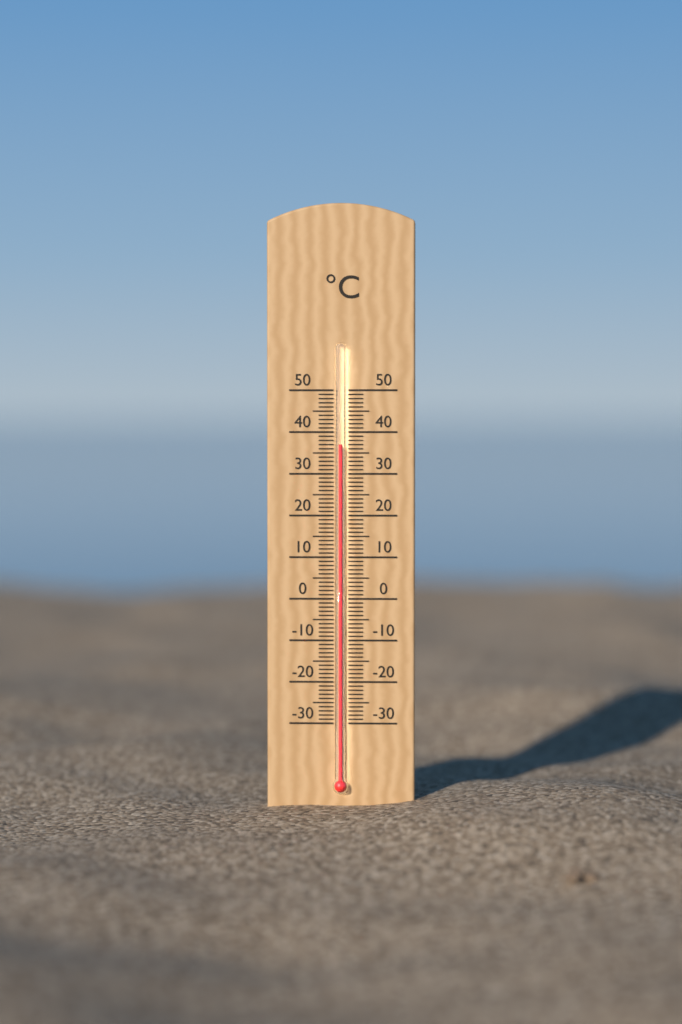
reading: 37 °C
